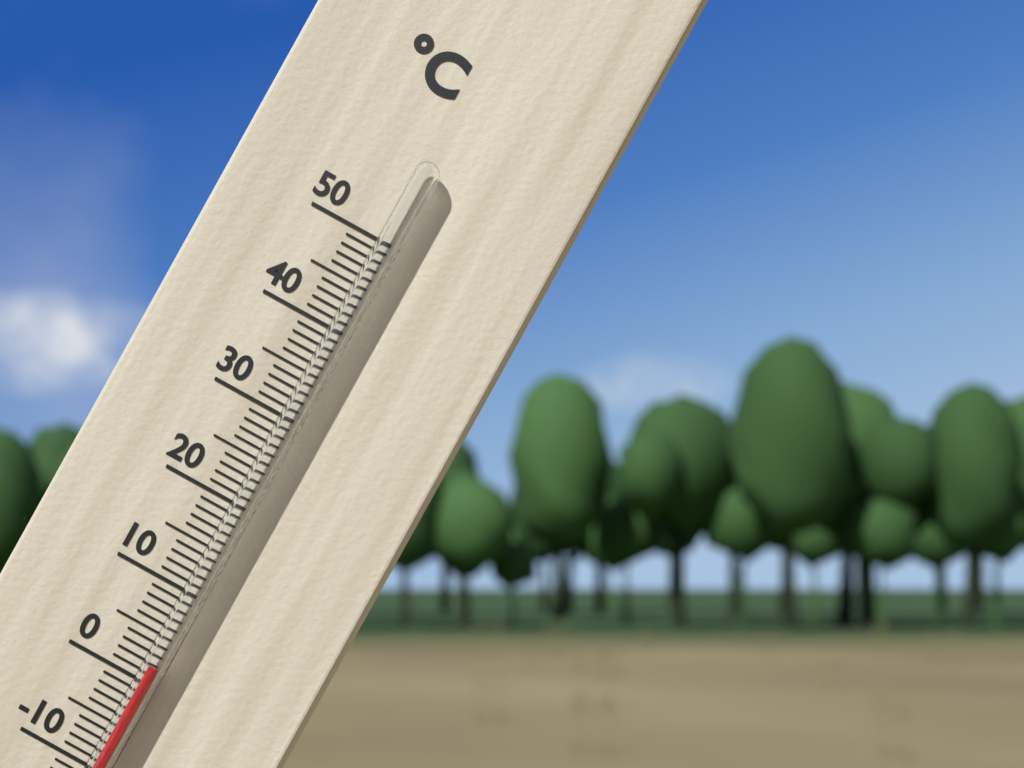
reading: 2 °C
